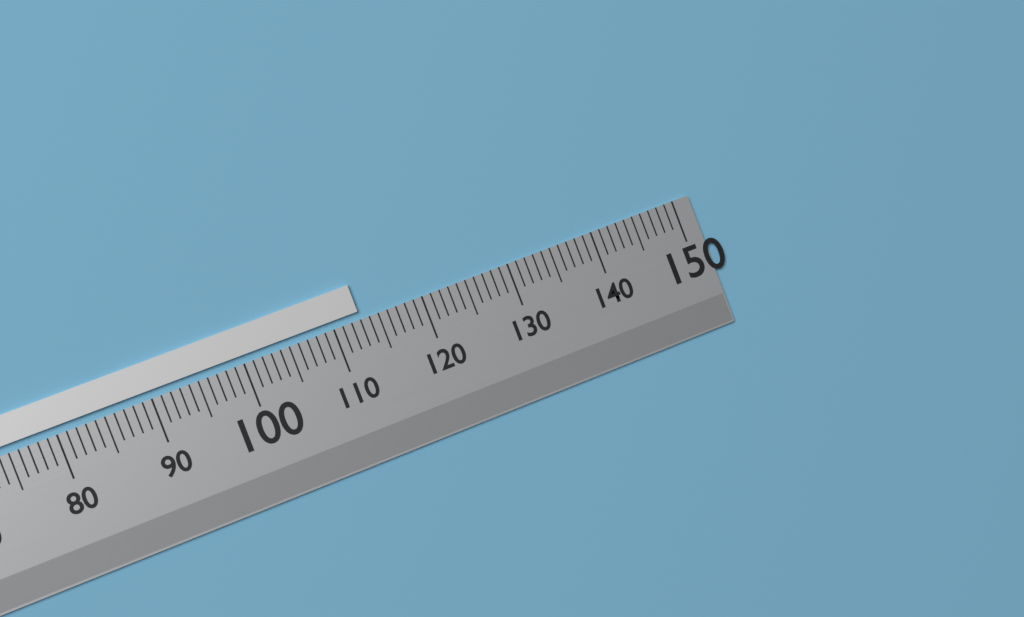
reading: 113 (no unit)
